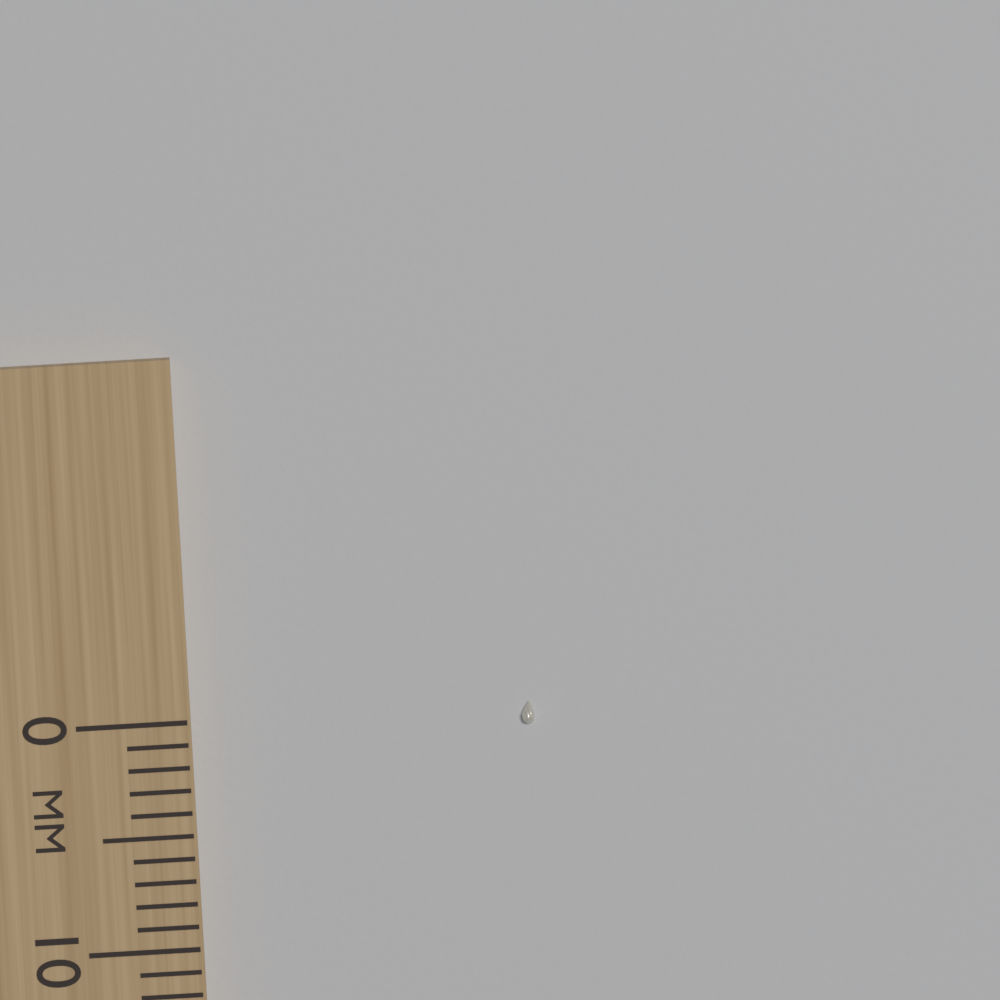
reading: 1 mm
